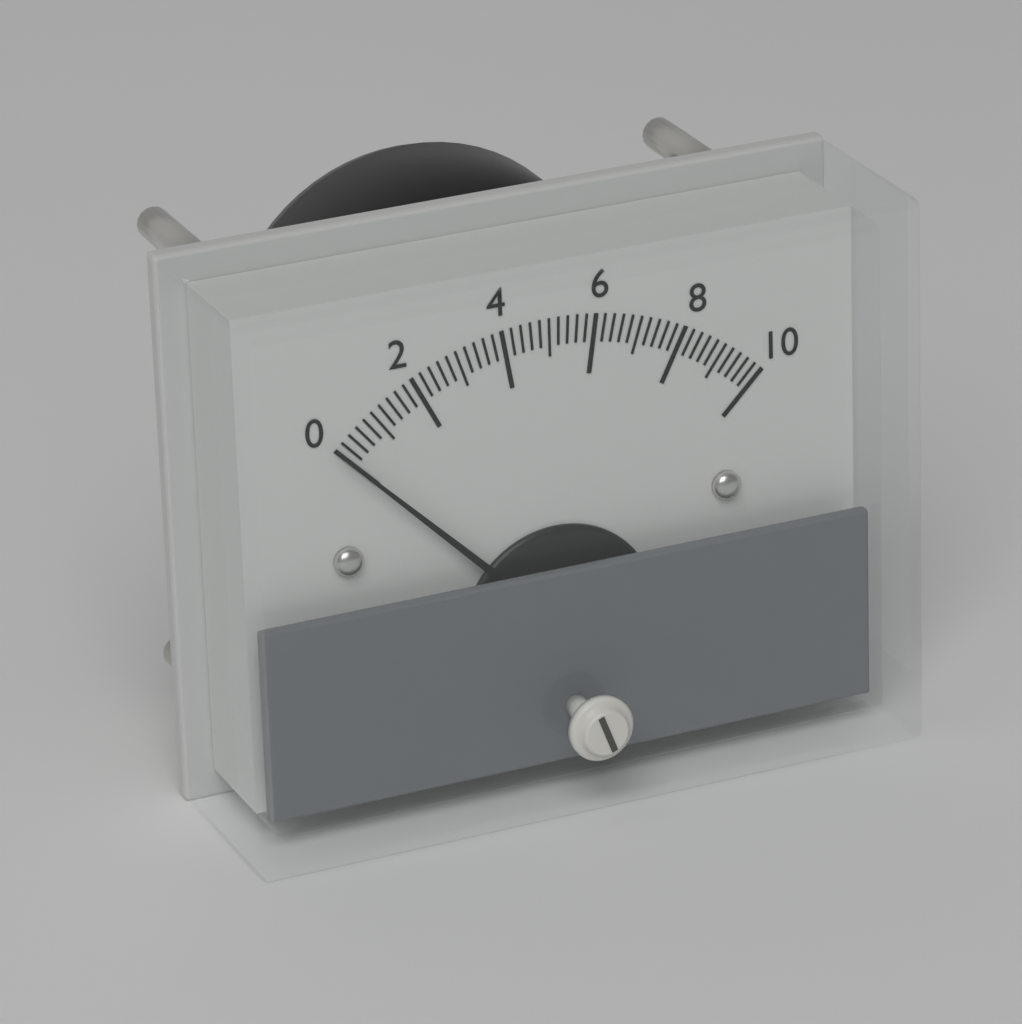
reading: 0.0 (no unit)
